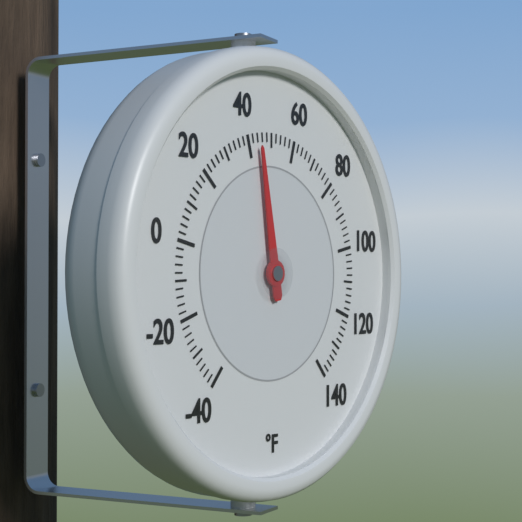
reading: 44 °F
